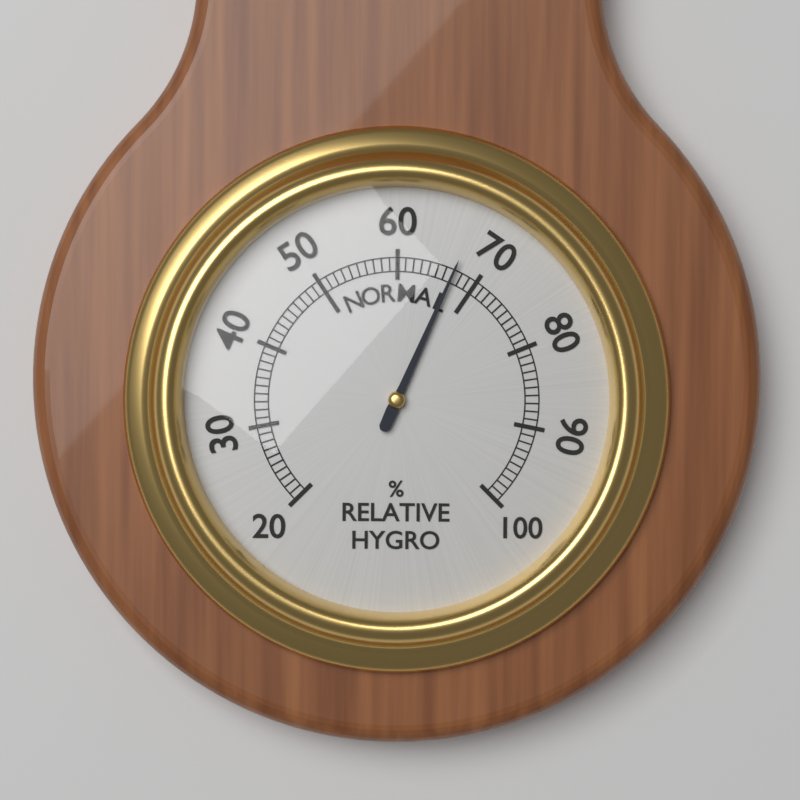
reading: 67 %
